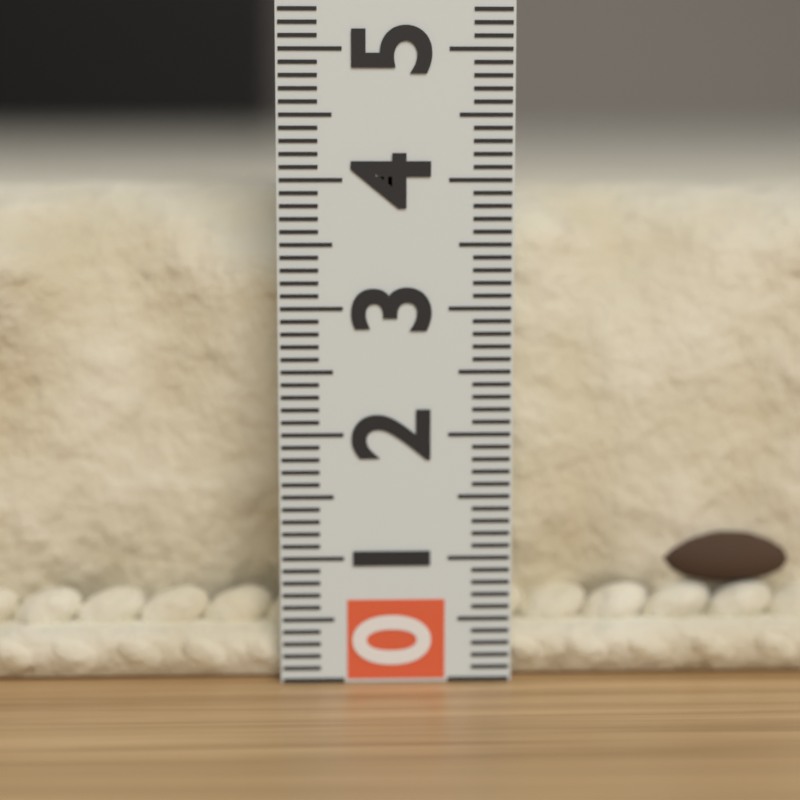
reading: 4.0 (no unit)
